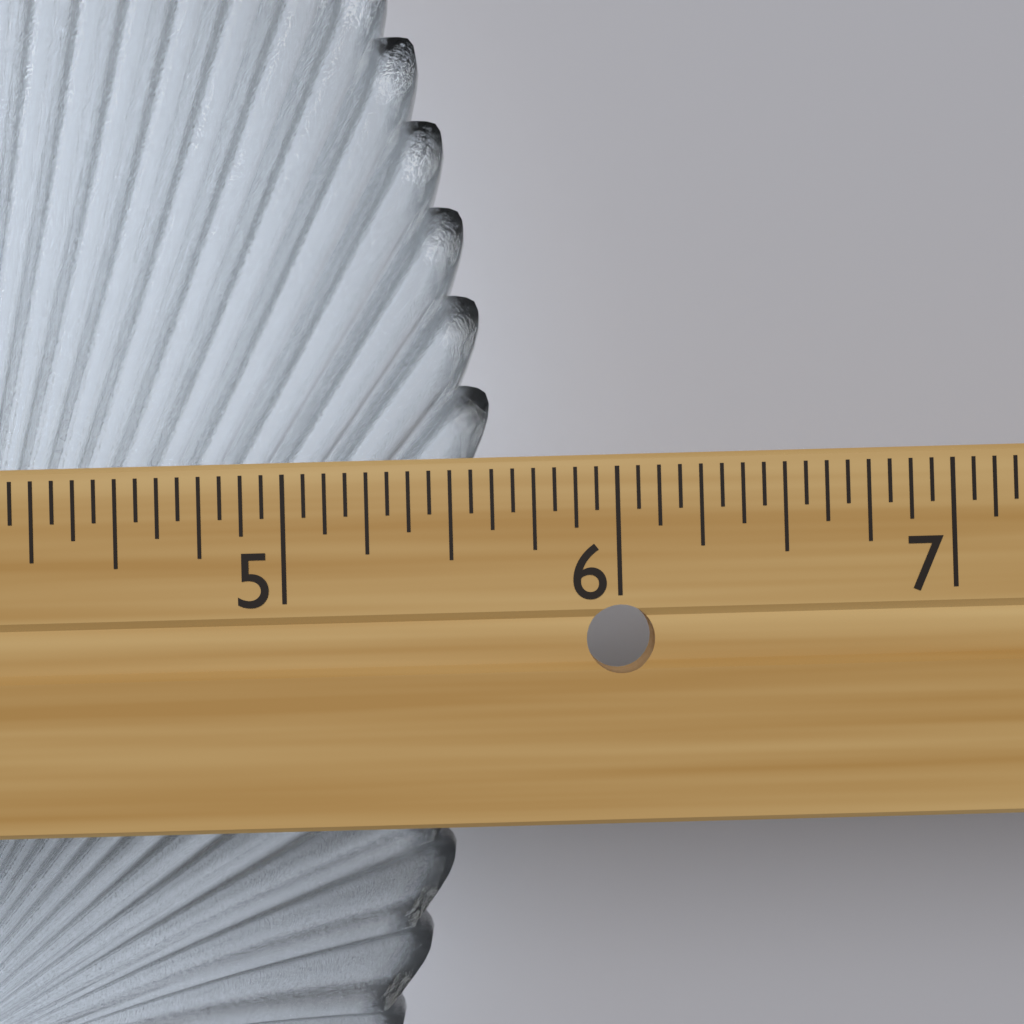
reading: 5.6250 in
